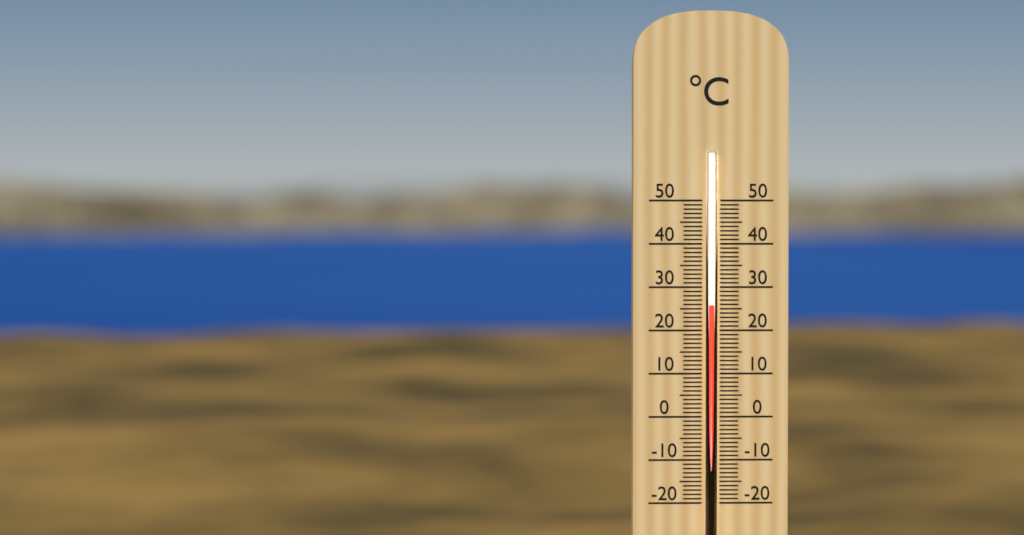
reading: 26 °C
